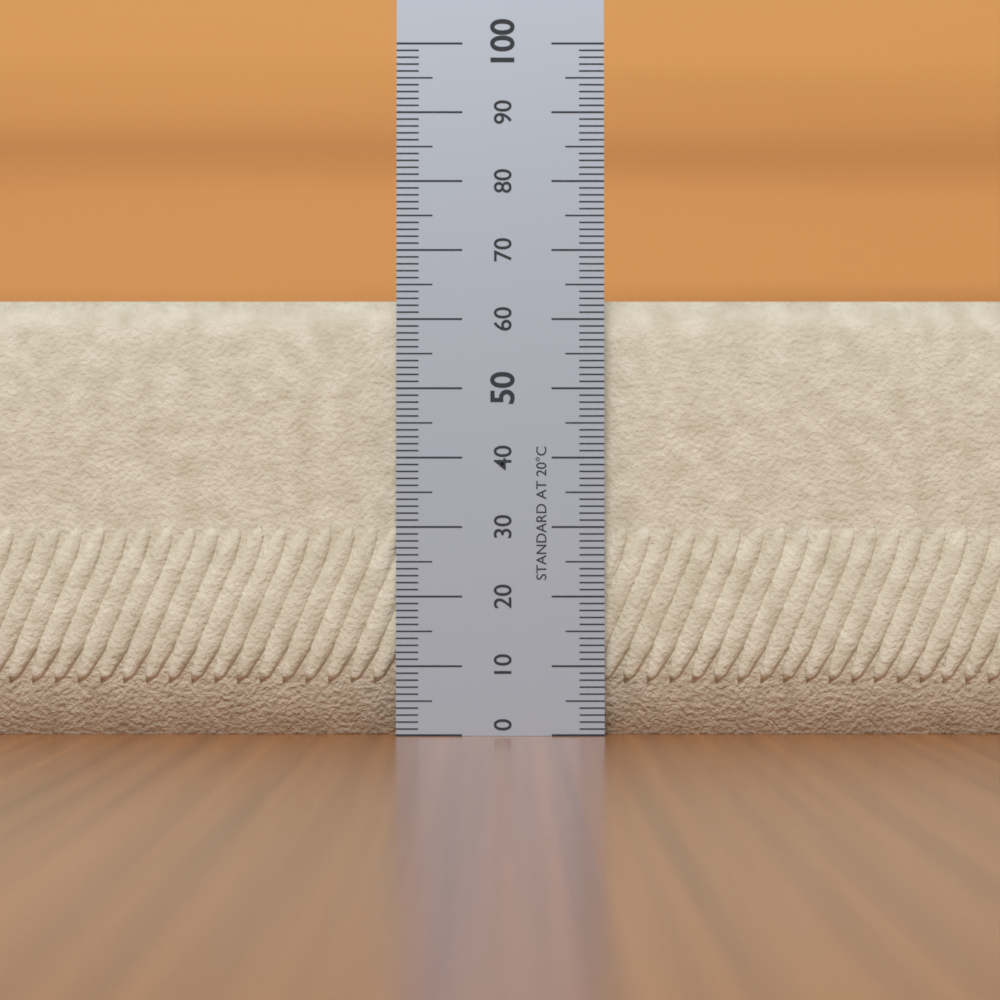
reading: 63 (no unit)
